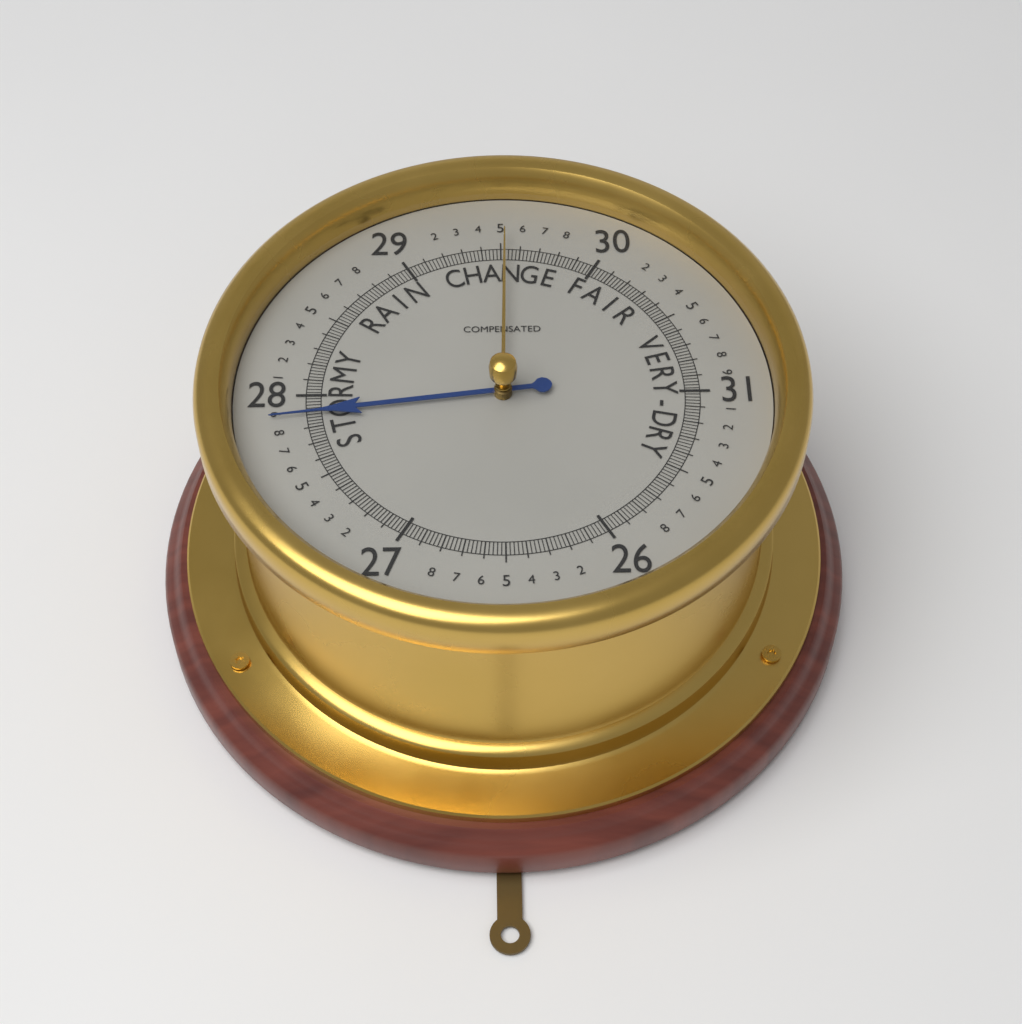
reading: 27.88 (no unit)
